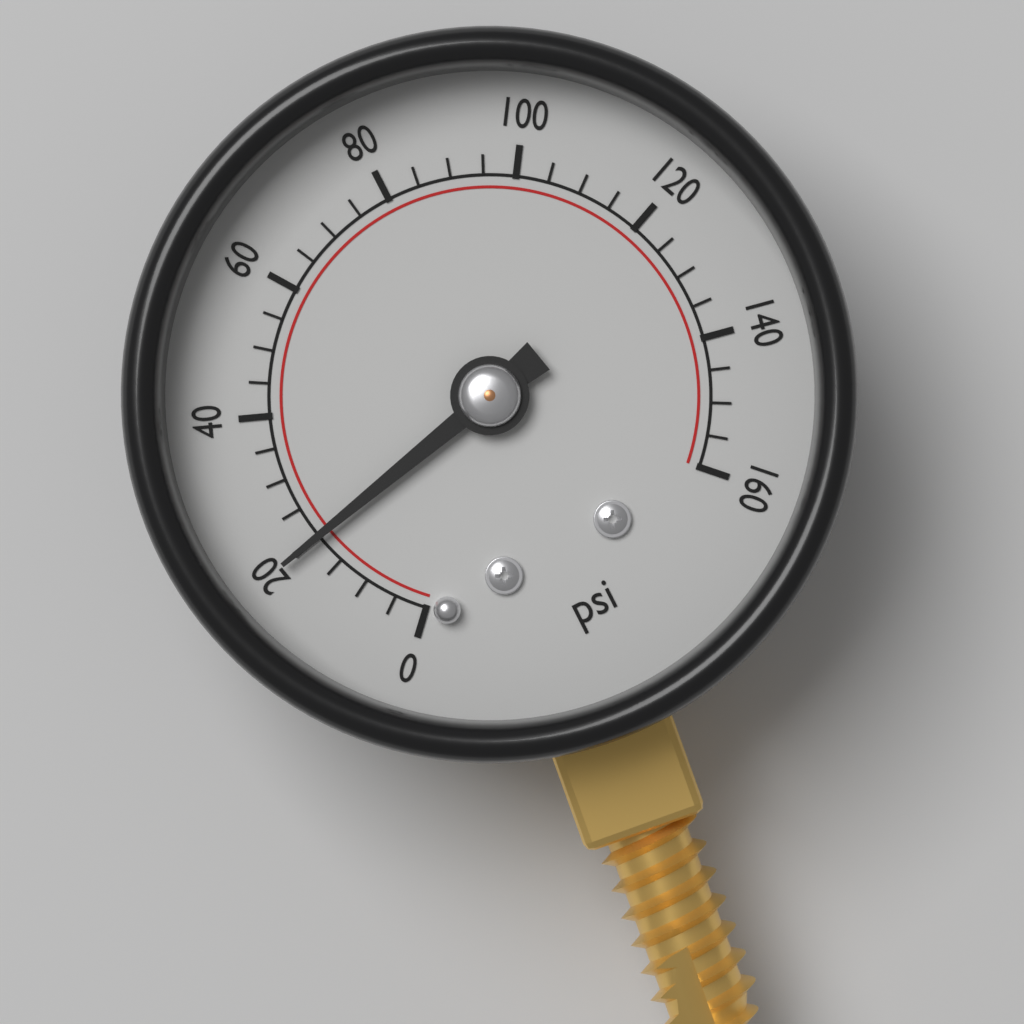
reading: 20 psi
